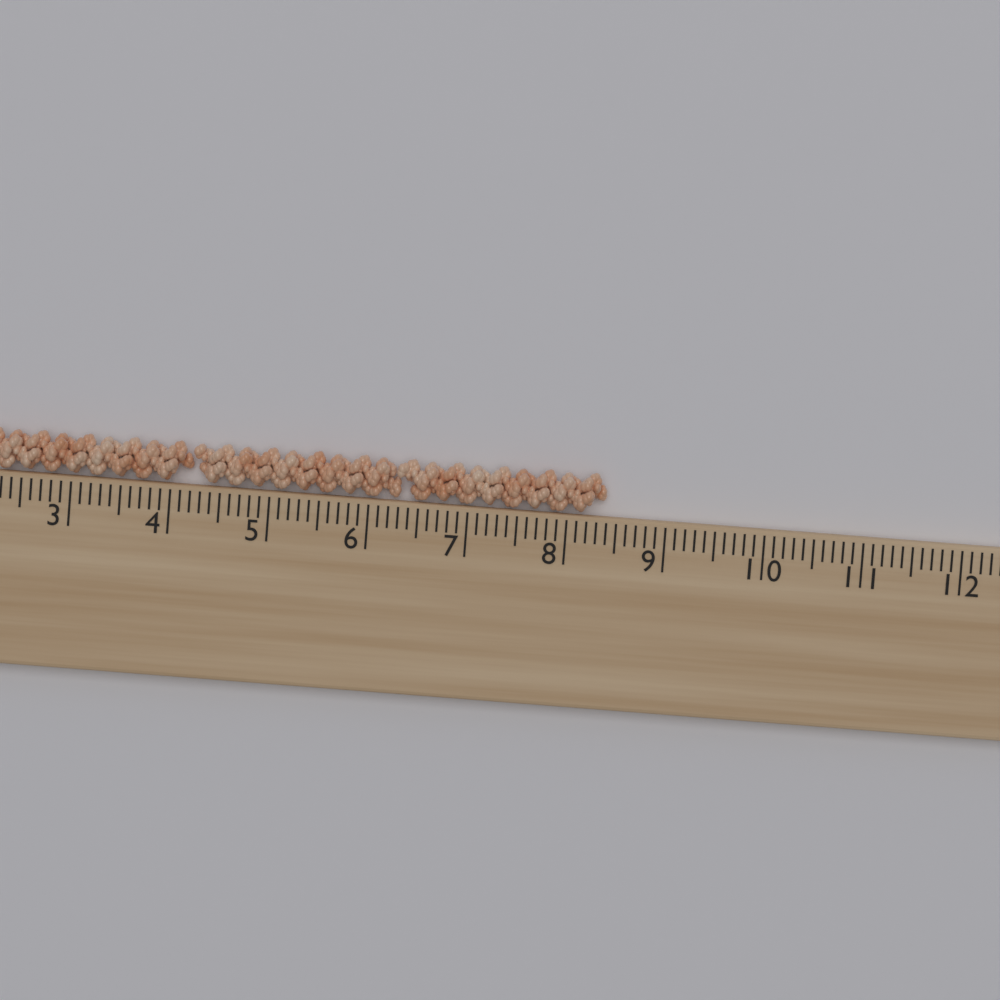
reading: 8.4 cm
